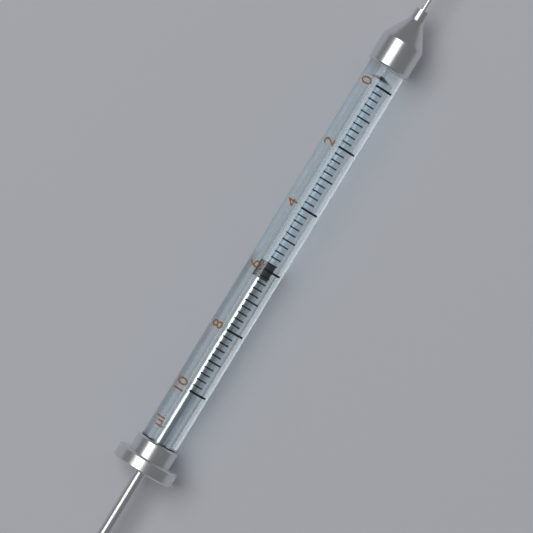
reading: 5.8 µl
